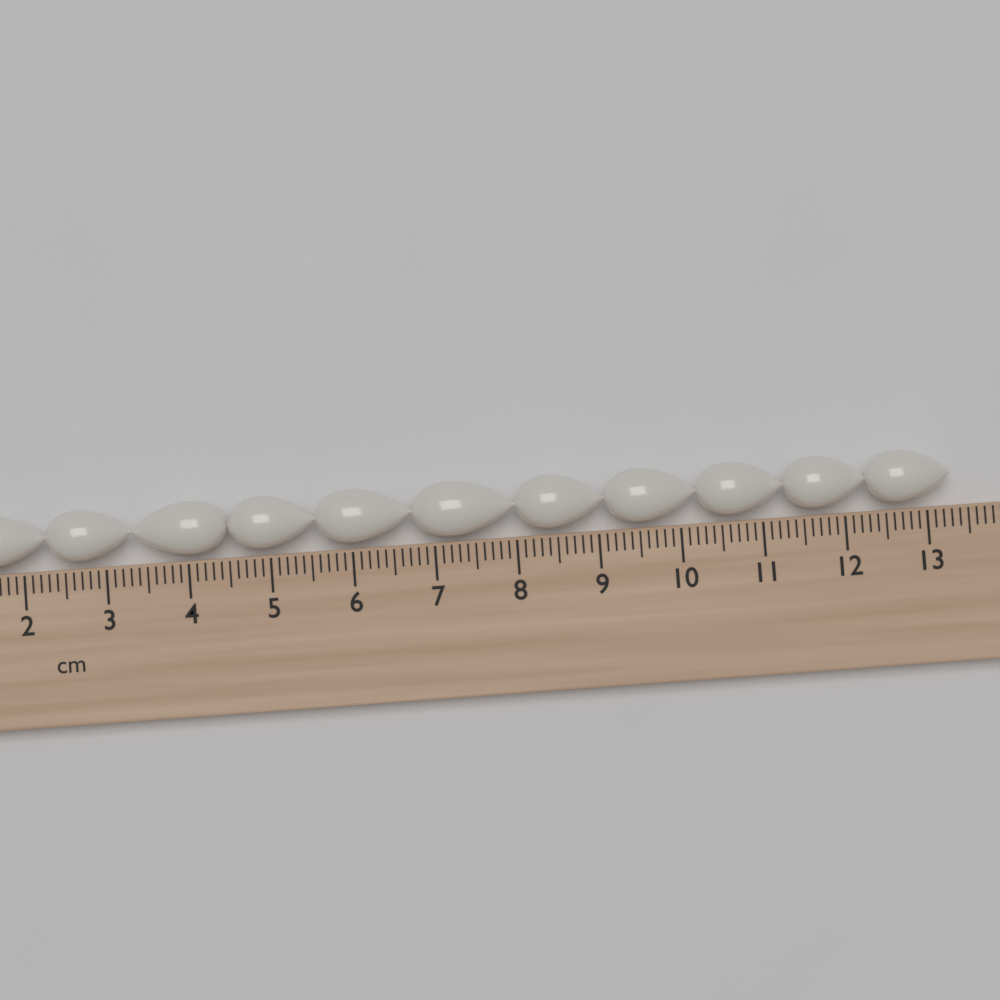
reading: 13.3 cm
